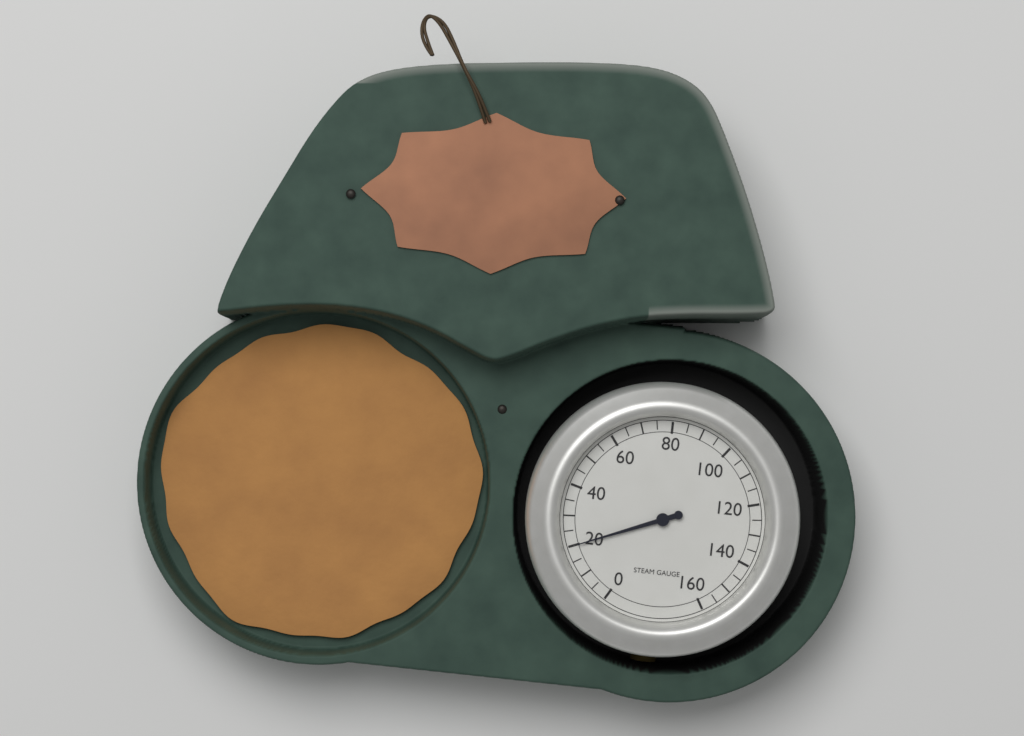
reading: 20 (no unit)
